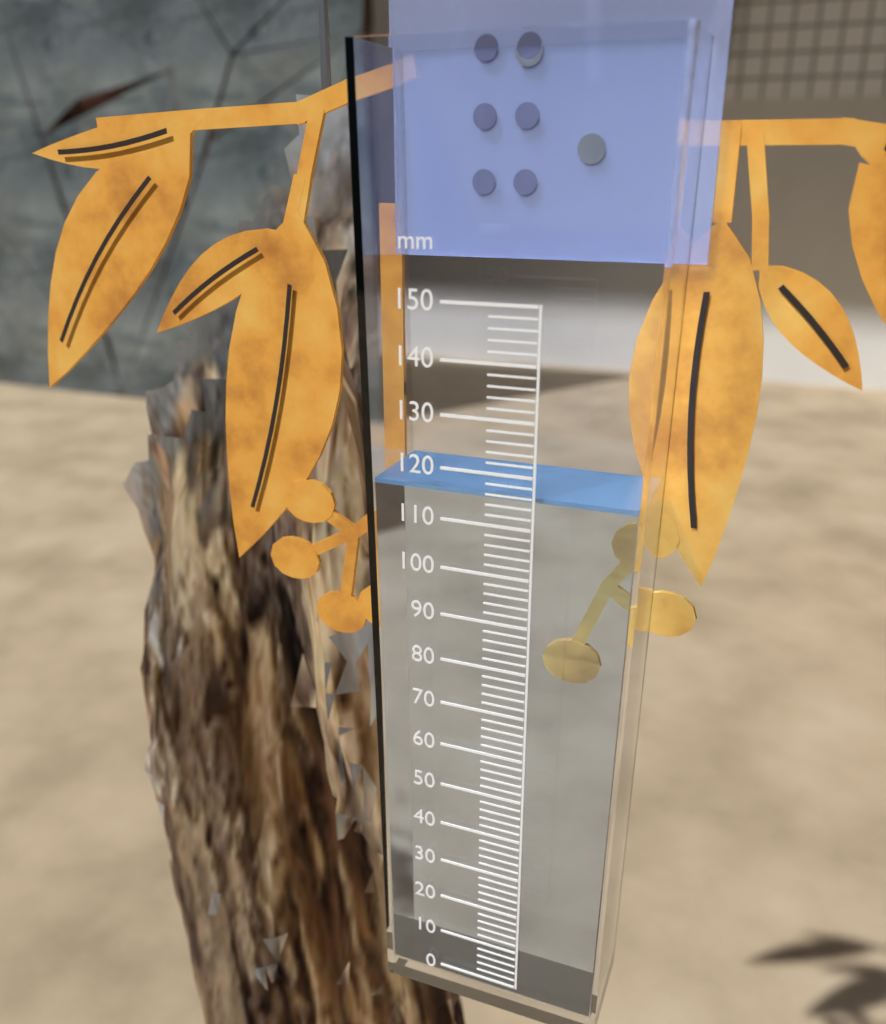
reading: 116 mm
